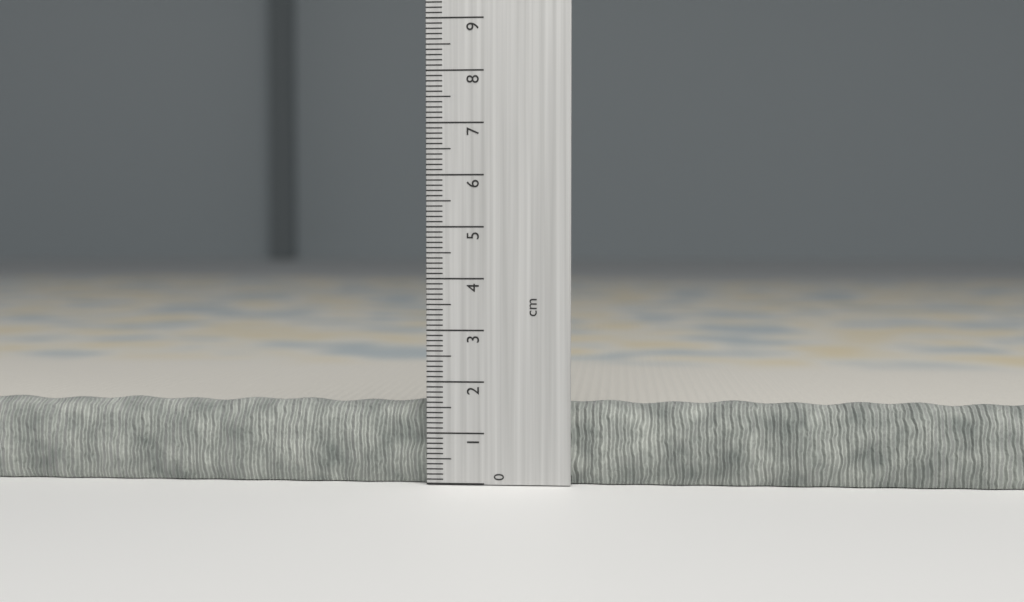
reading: 1.6 cm
